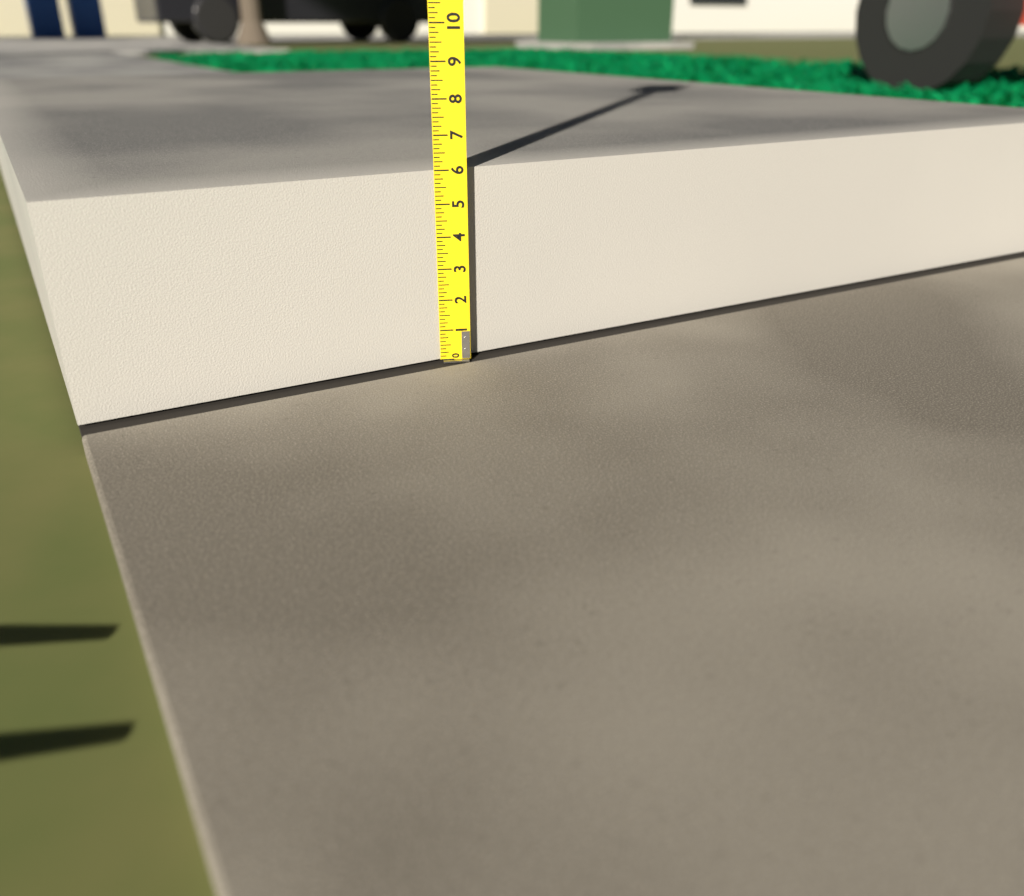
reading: 6.000 (no unit)
